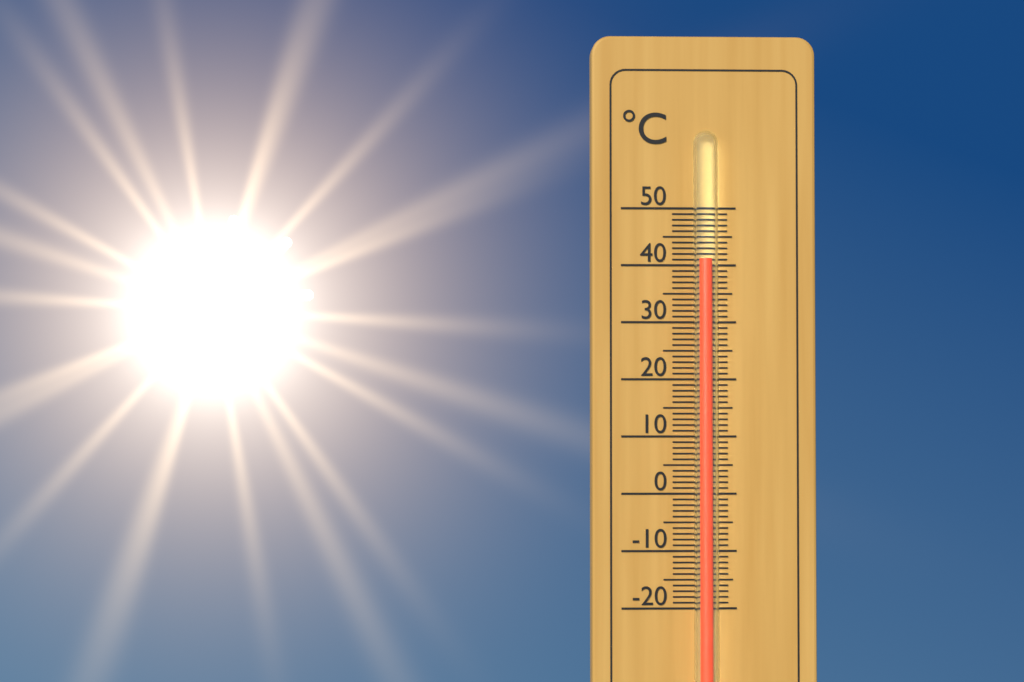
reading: 41 °C
